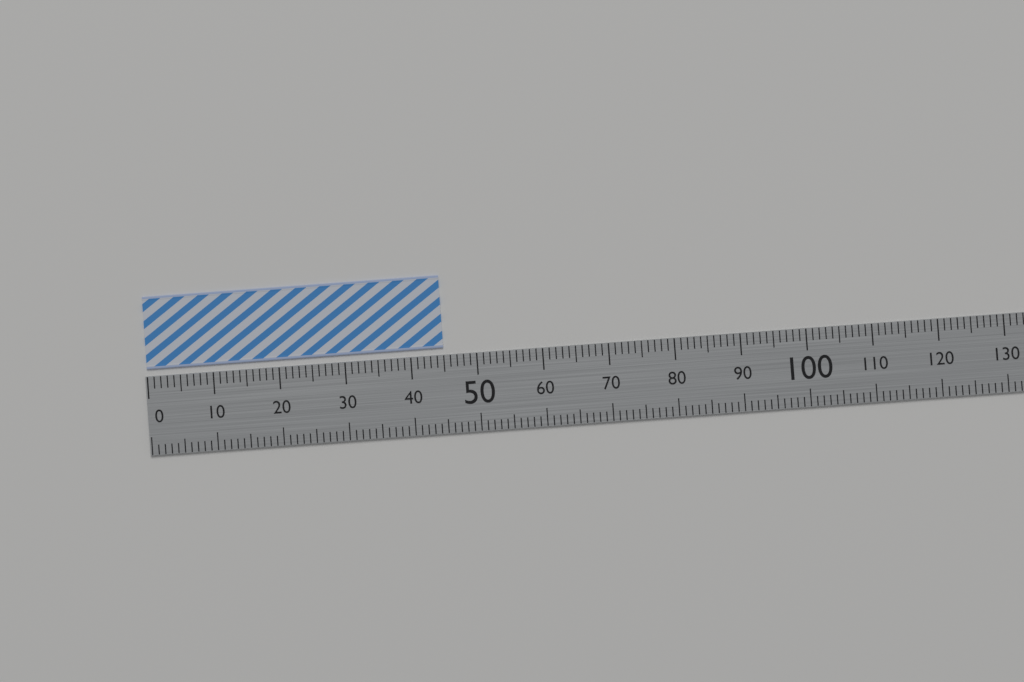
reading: 45 (no unit)
